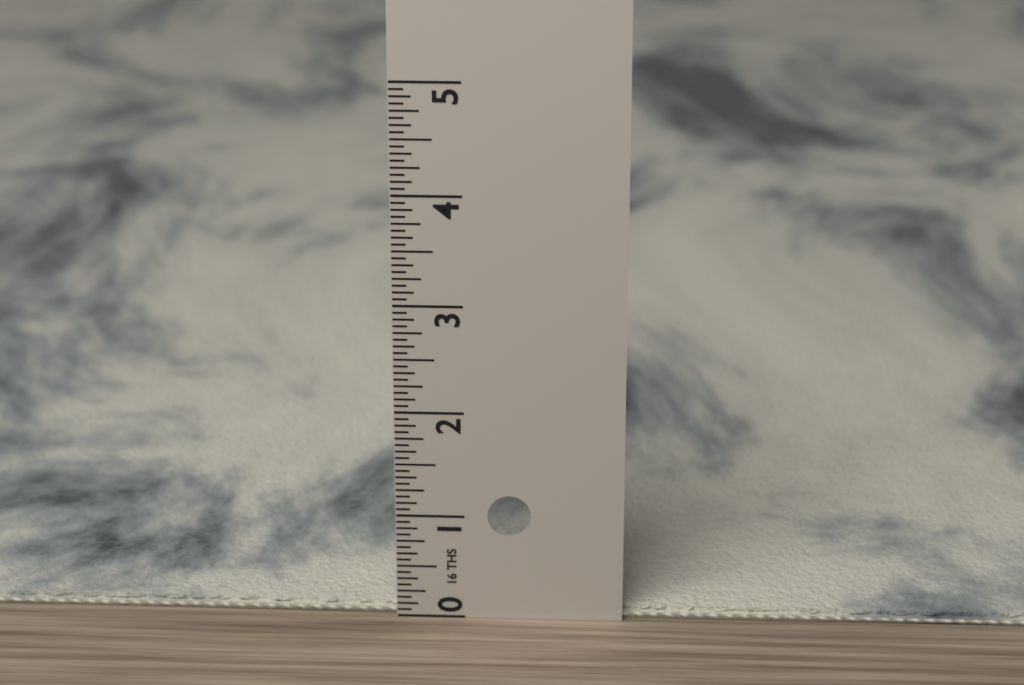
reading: 0.0625 in
